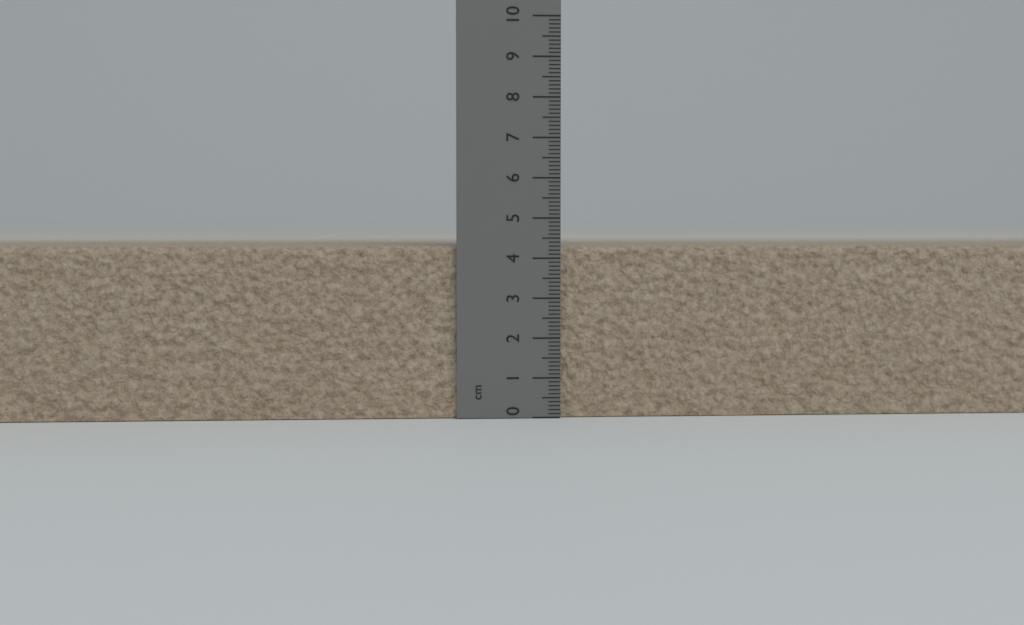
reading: 4.3 cm
